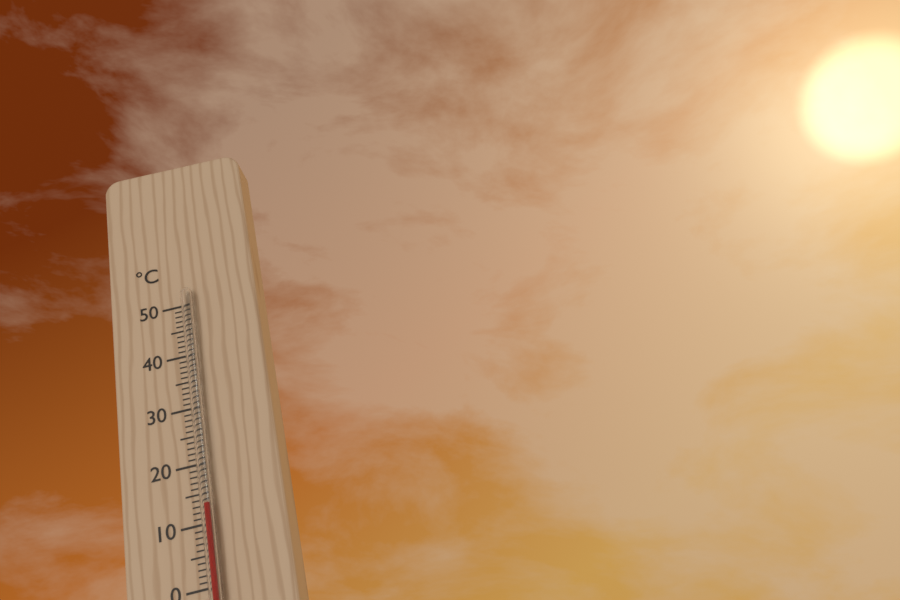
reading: 13 °C
